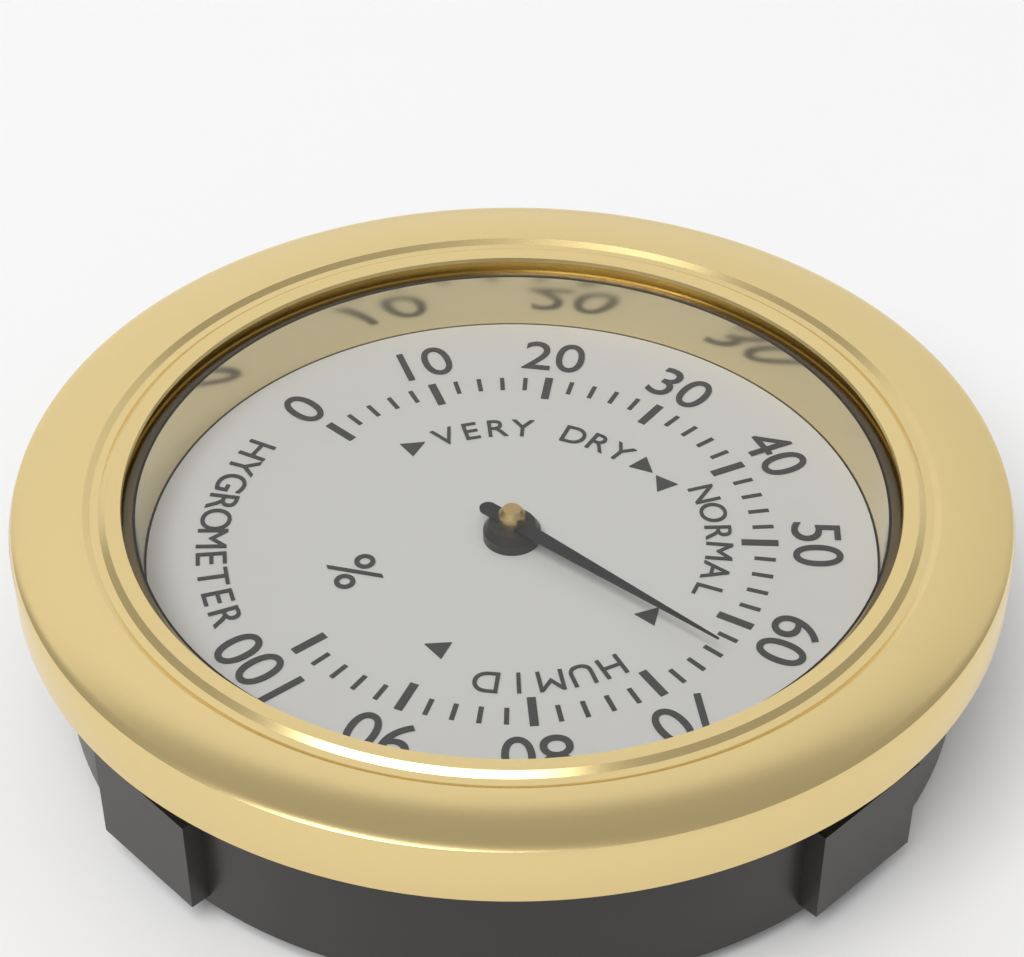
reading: 64 %
